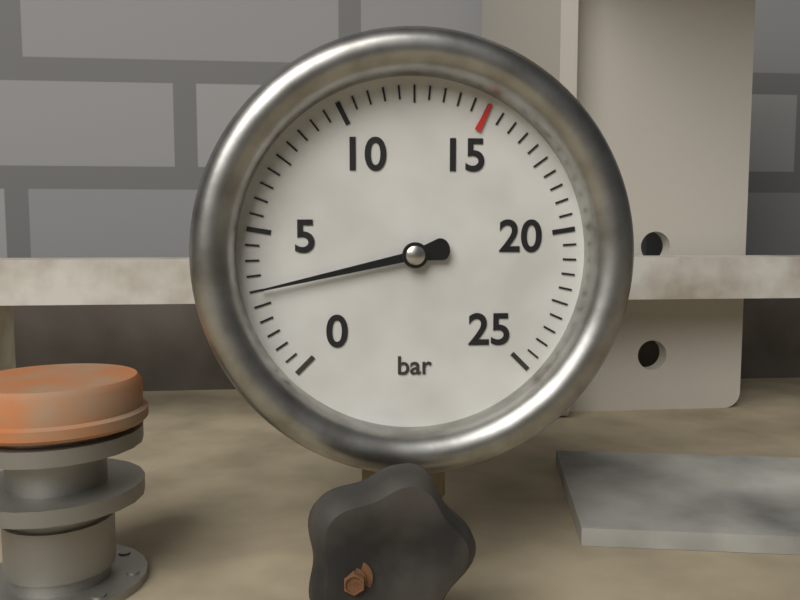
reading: 3.0 bar
